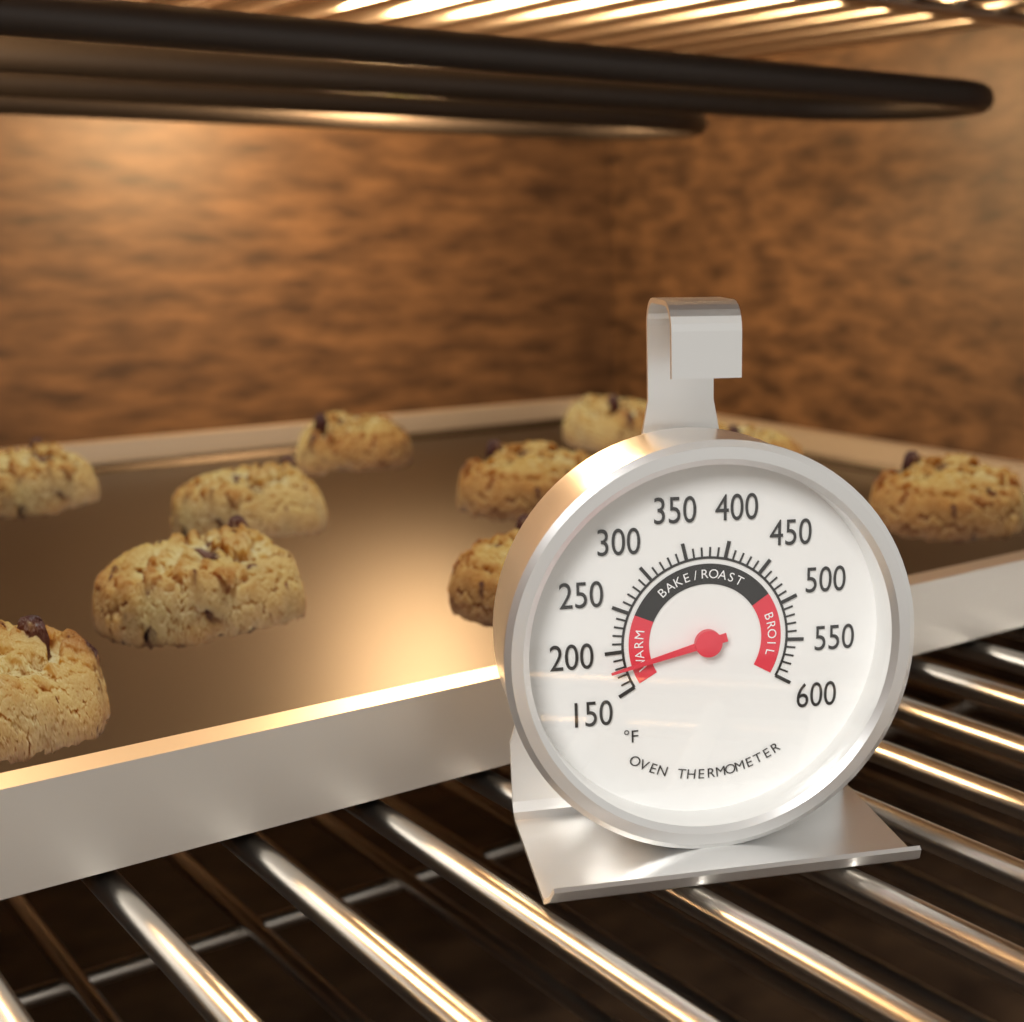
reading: 180 °F
